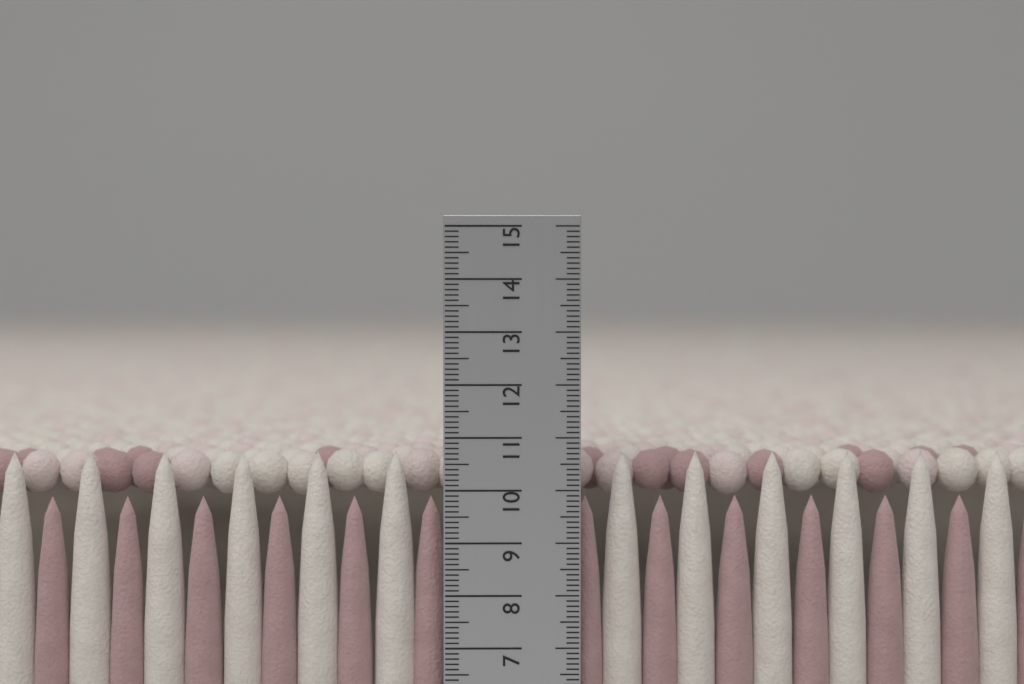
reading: 10.7 cm
